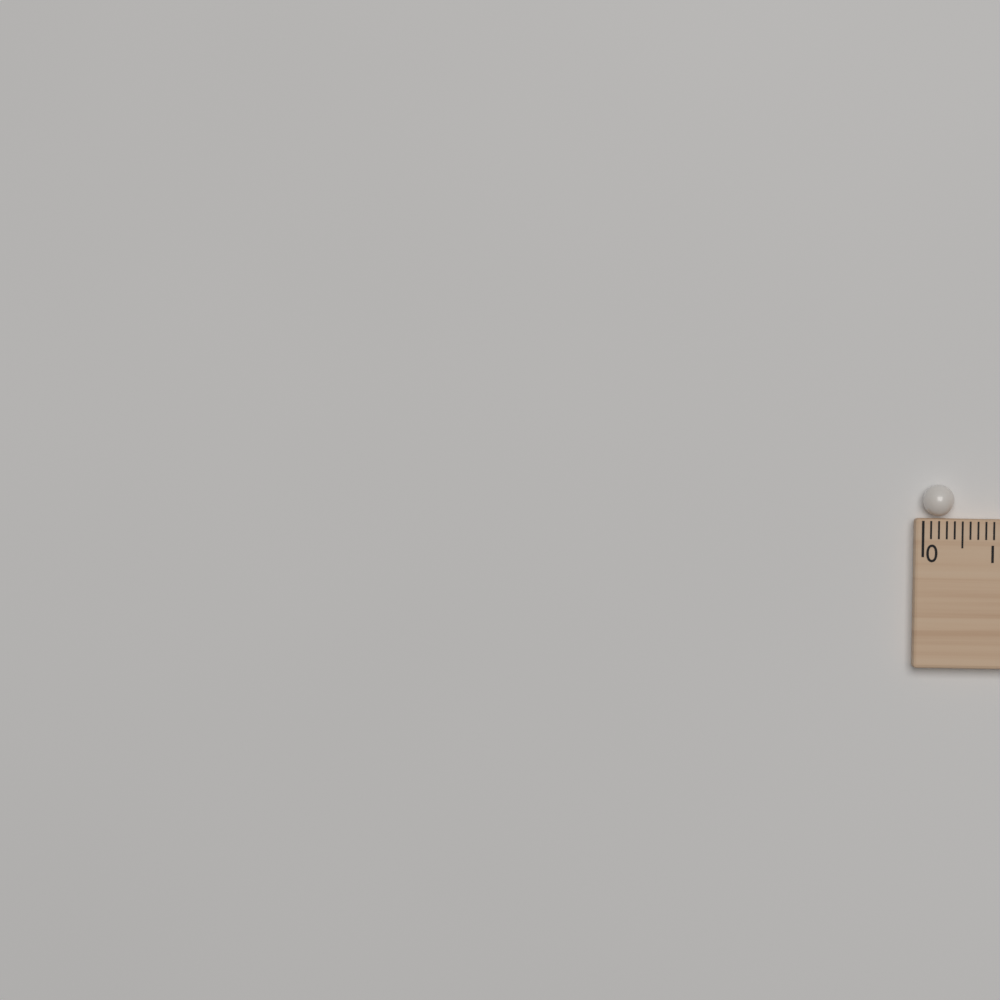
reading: 0.4 (no unit)
